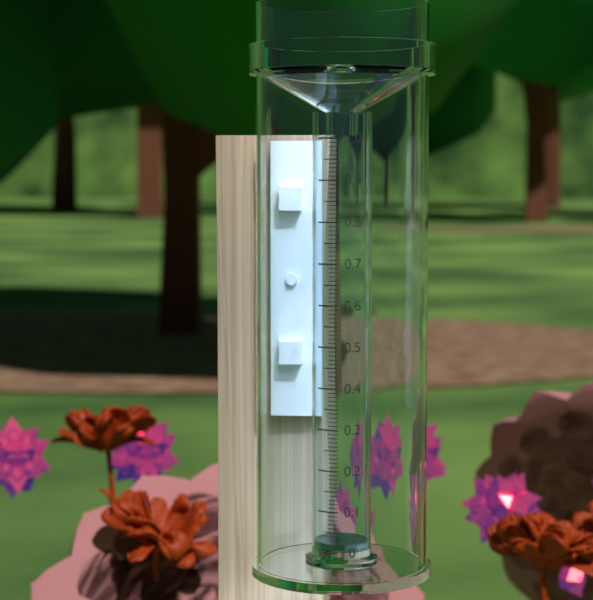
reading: 0.02 (no unit)
